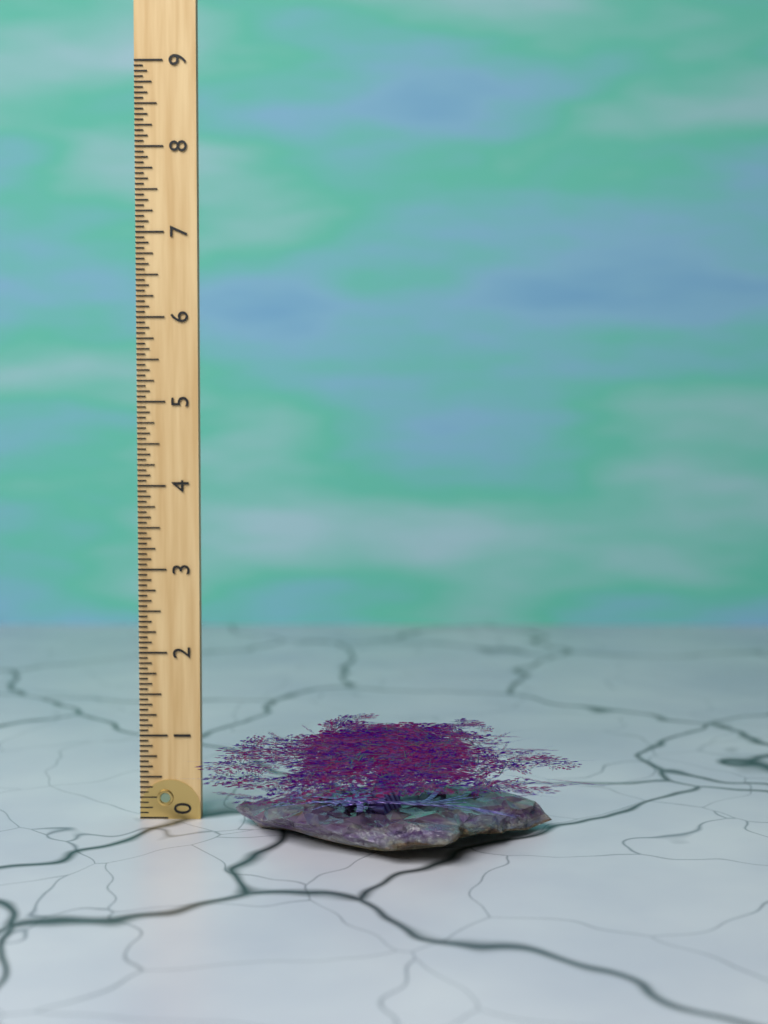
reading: 1.3750 (no unit)
